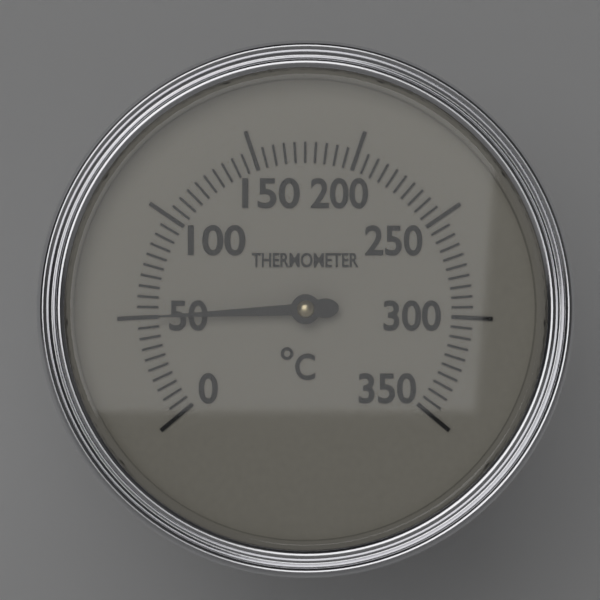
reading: 50 °C
